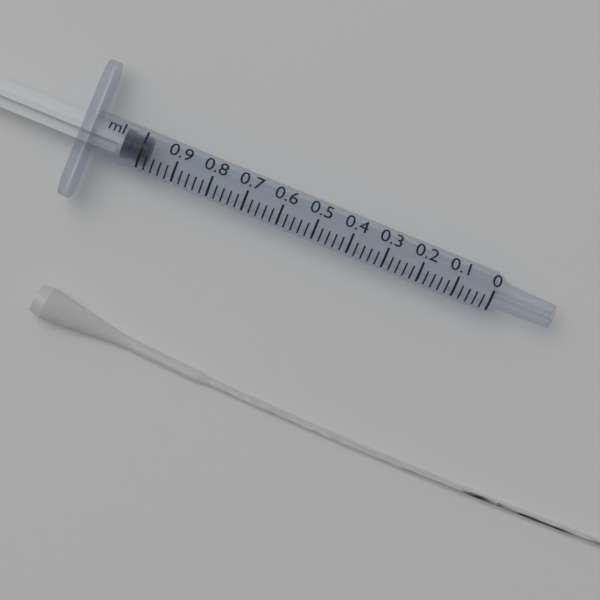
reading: 0.98 ml
